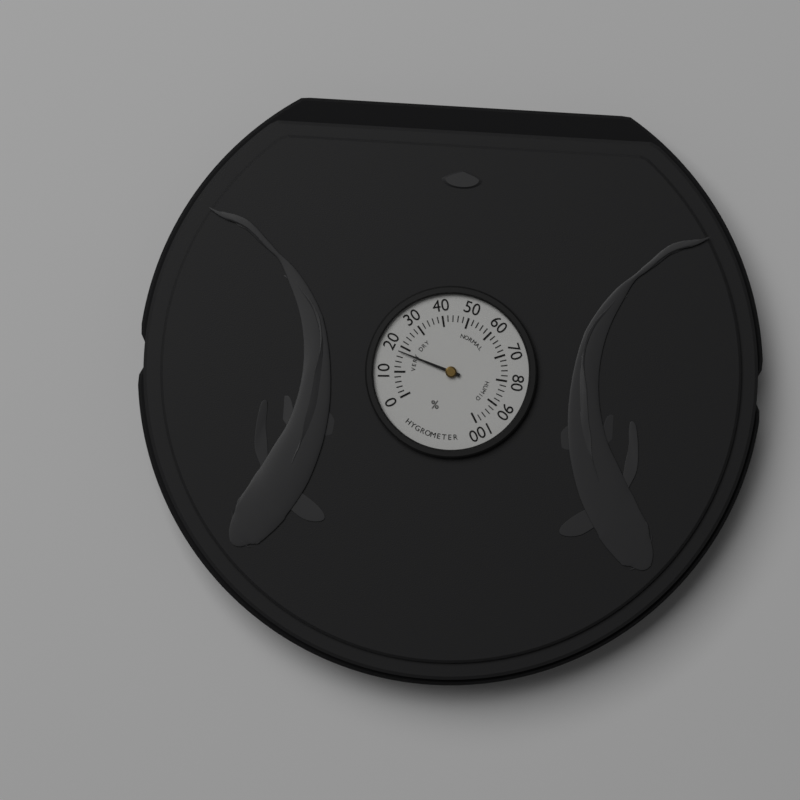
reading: 18 %
